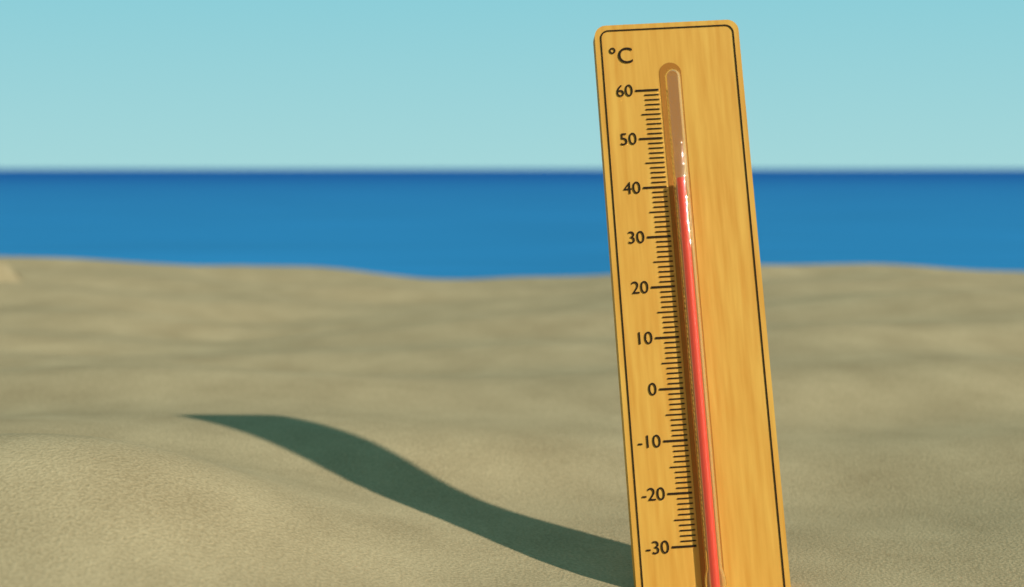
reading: 41 °C
